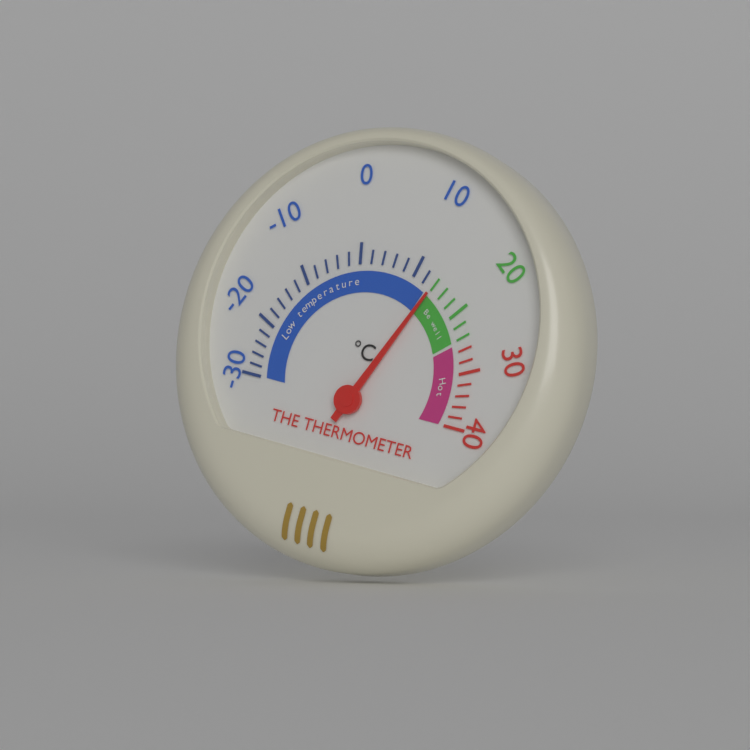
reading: 14 °C
